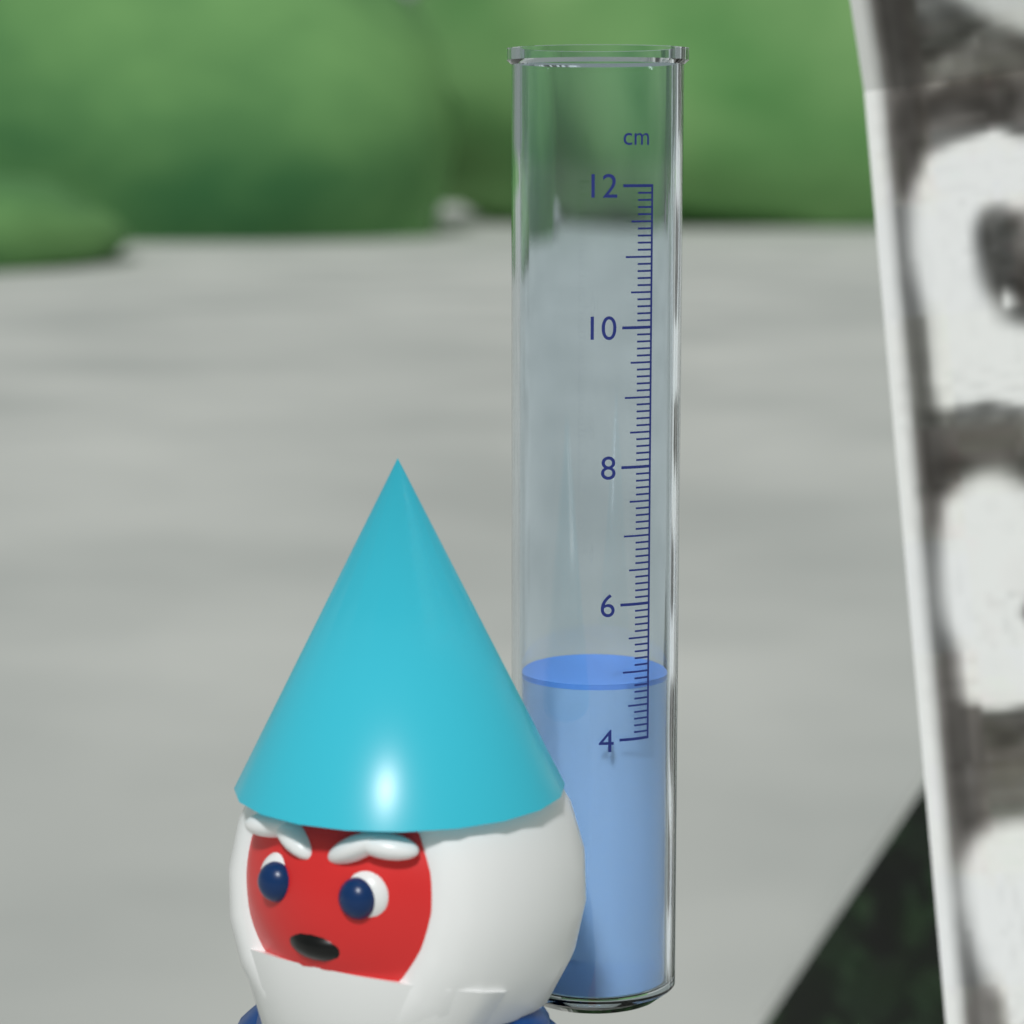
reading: 4.8 cm
